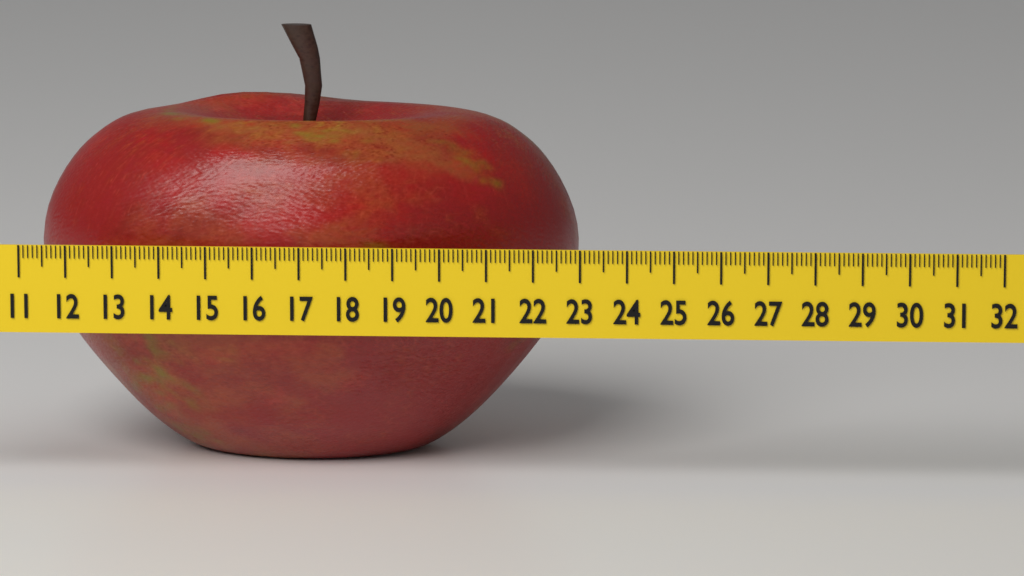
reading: 22.8 (no unit)
